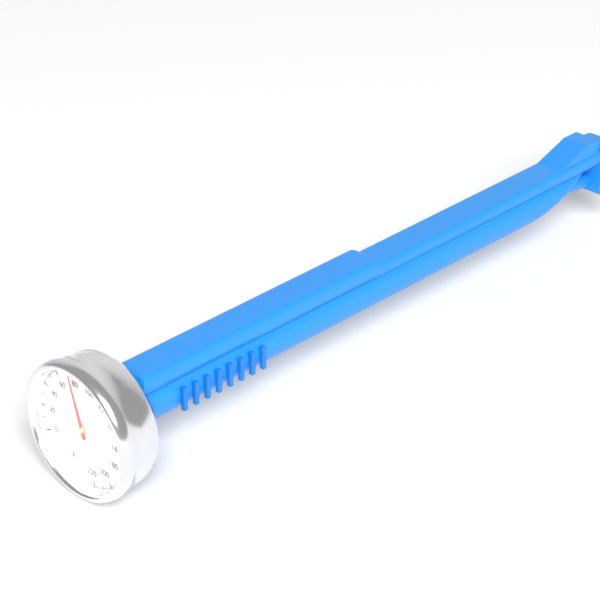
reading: 76 °F
